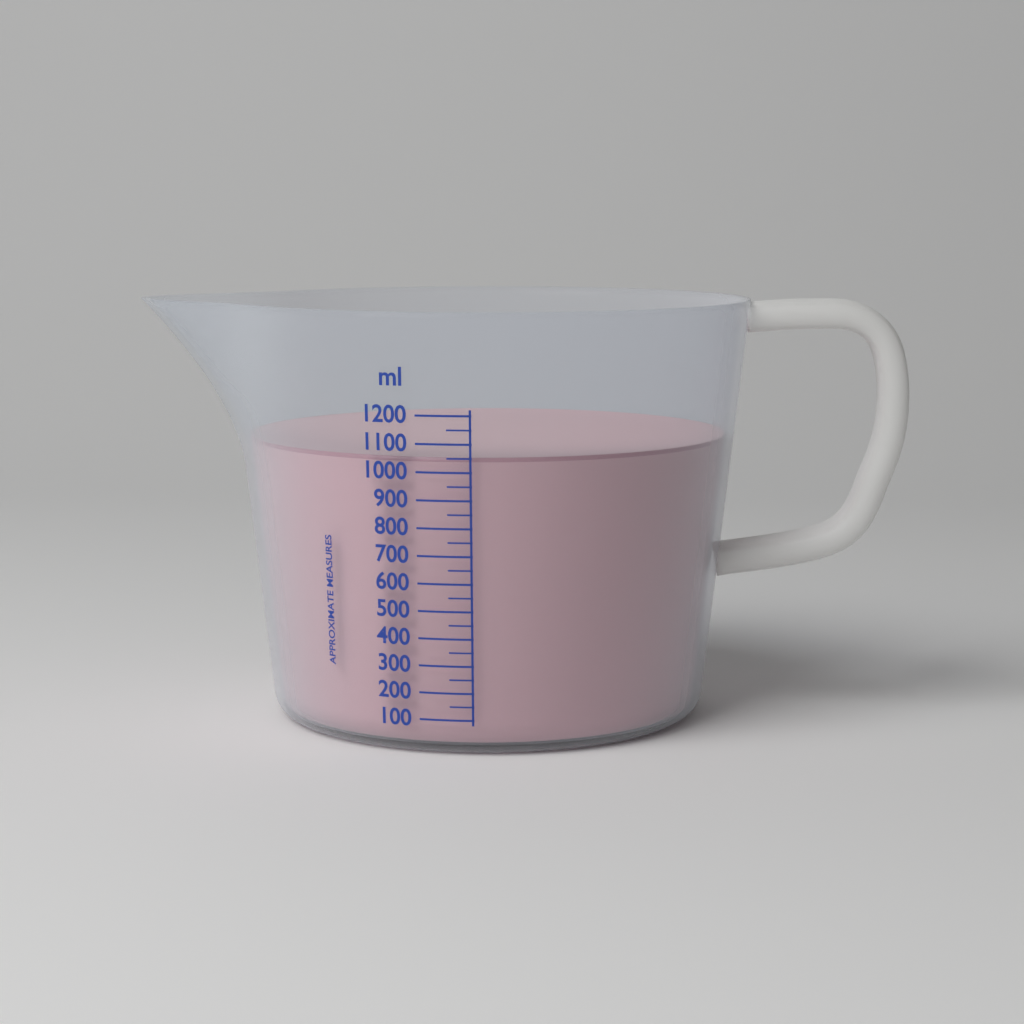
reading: 1050 ml
